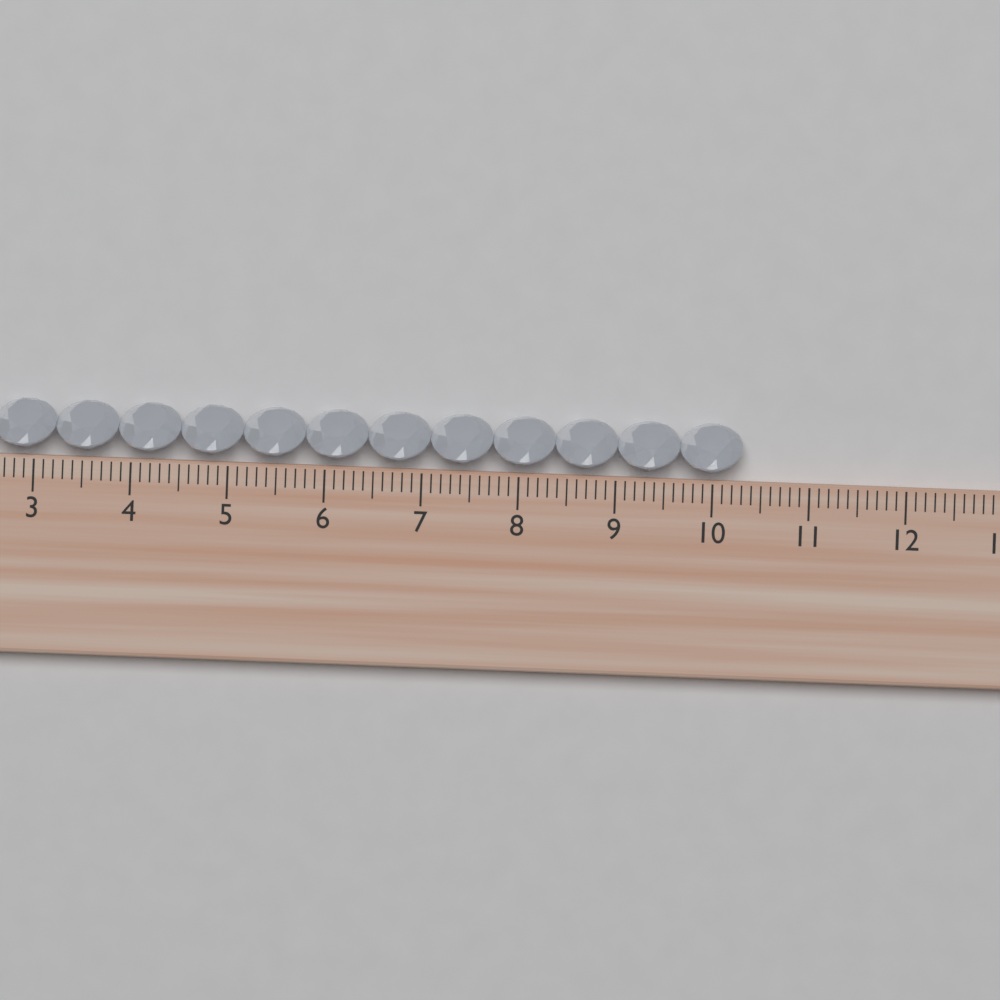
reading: 10.3 cm
